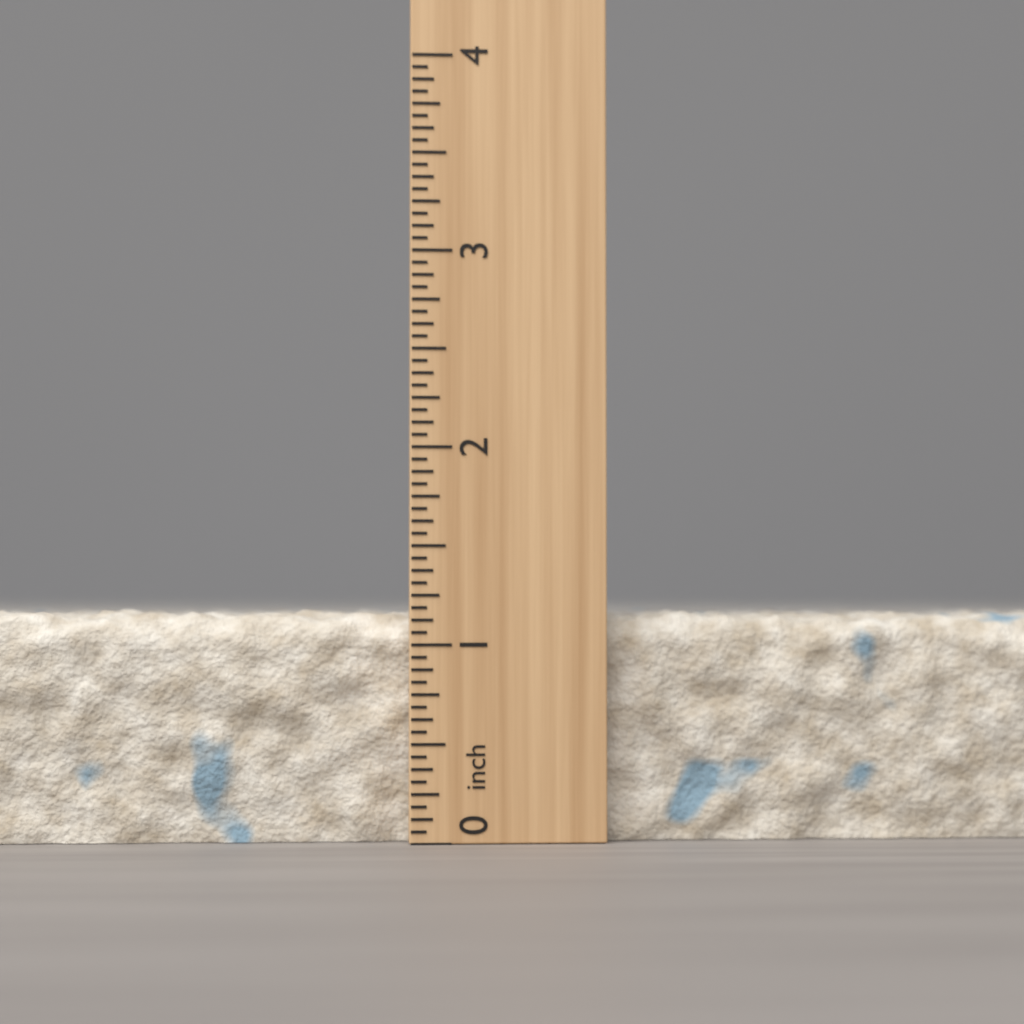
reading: 1.1875 inch
